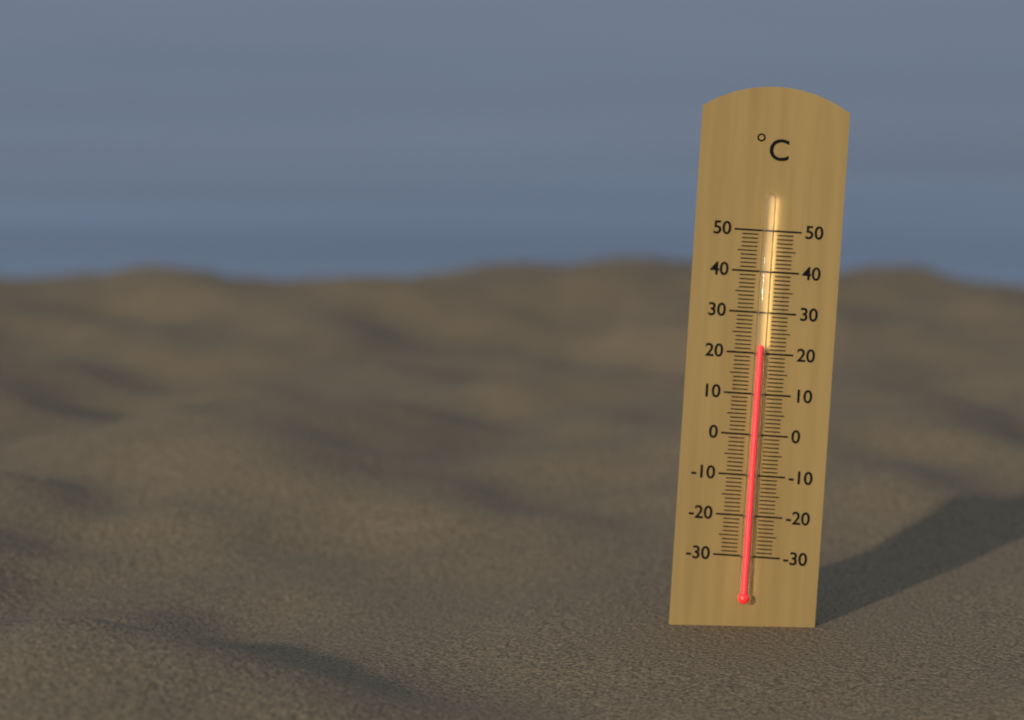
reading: 22 °C
